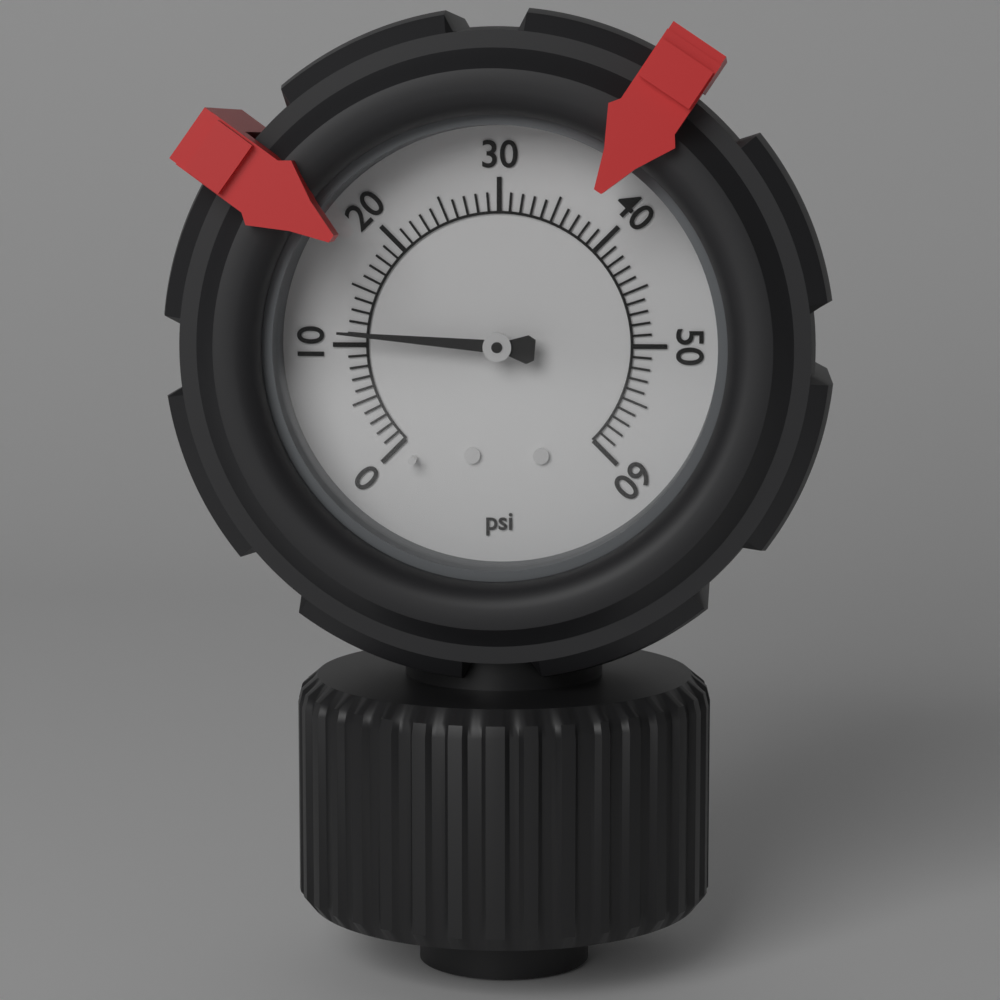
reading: 11 psi
